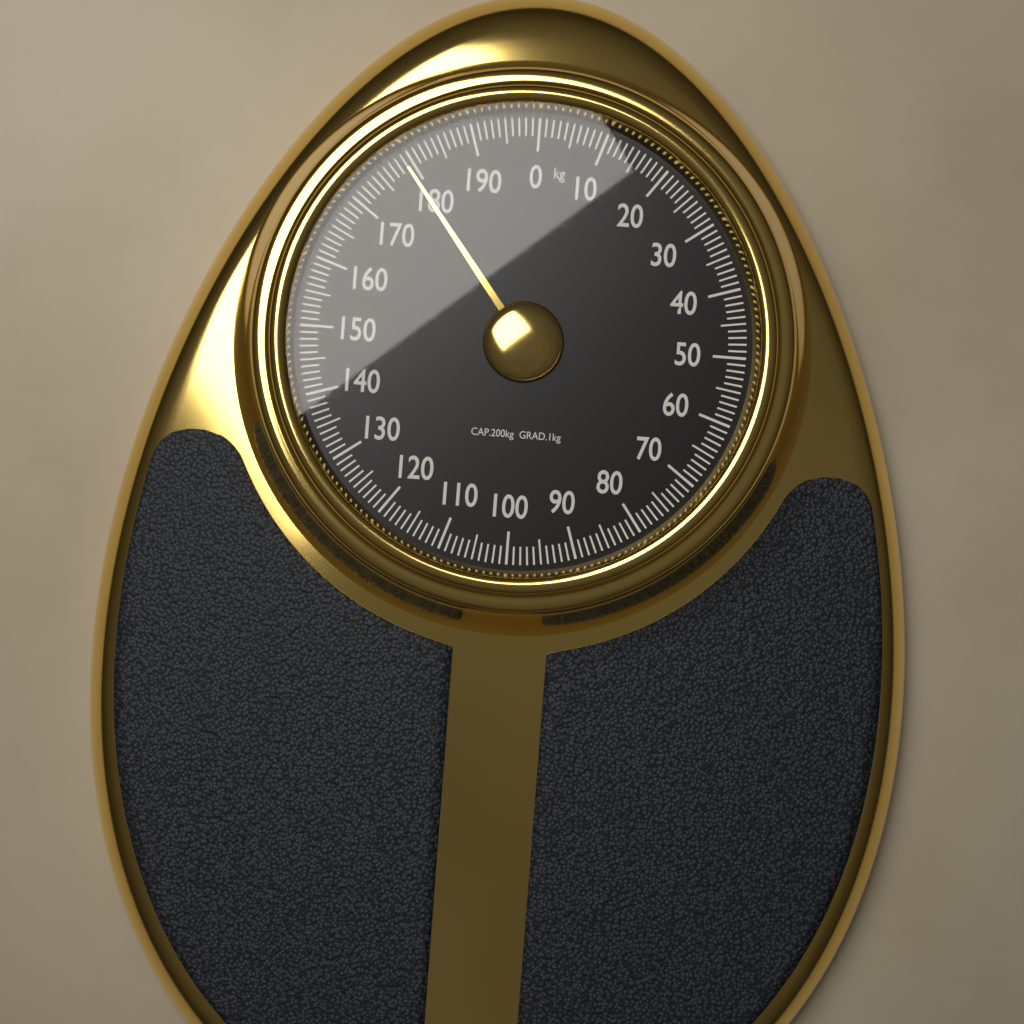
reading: 179 kg
